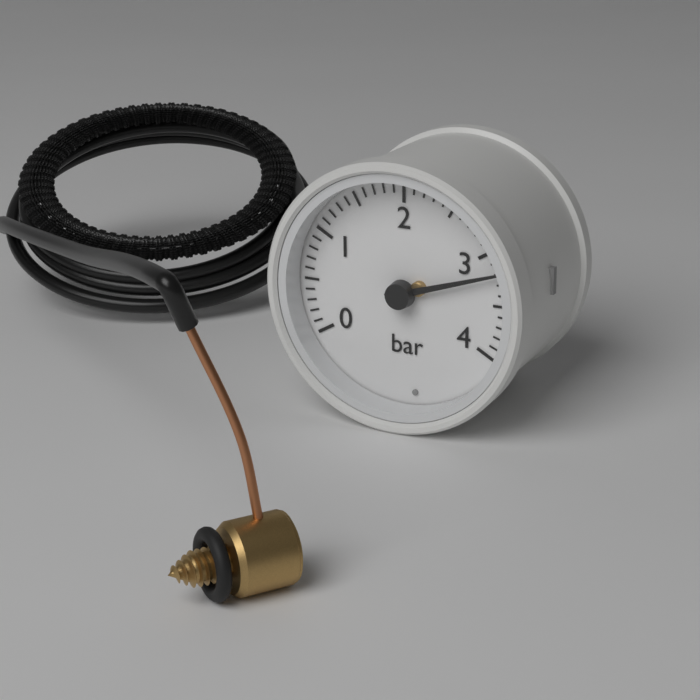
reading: 3.2 bar
